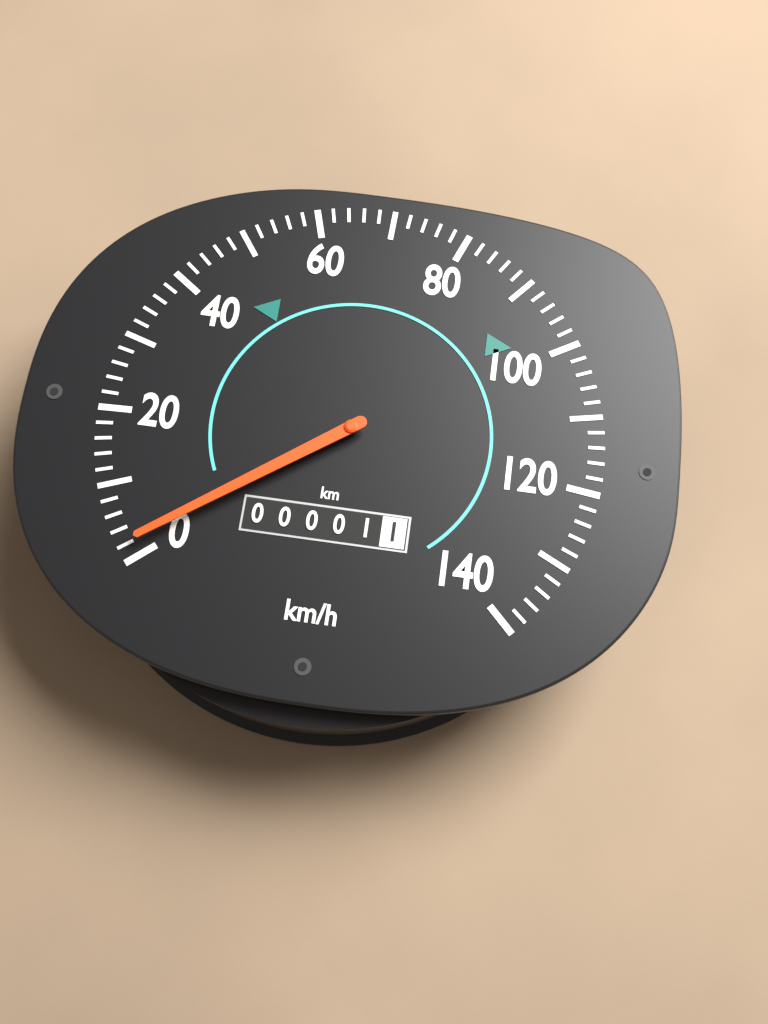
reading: 2 km/h
